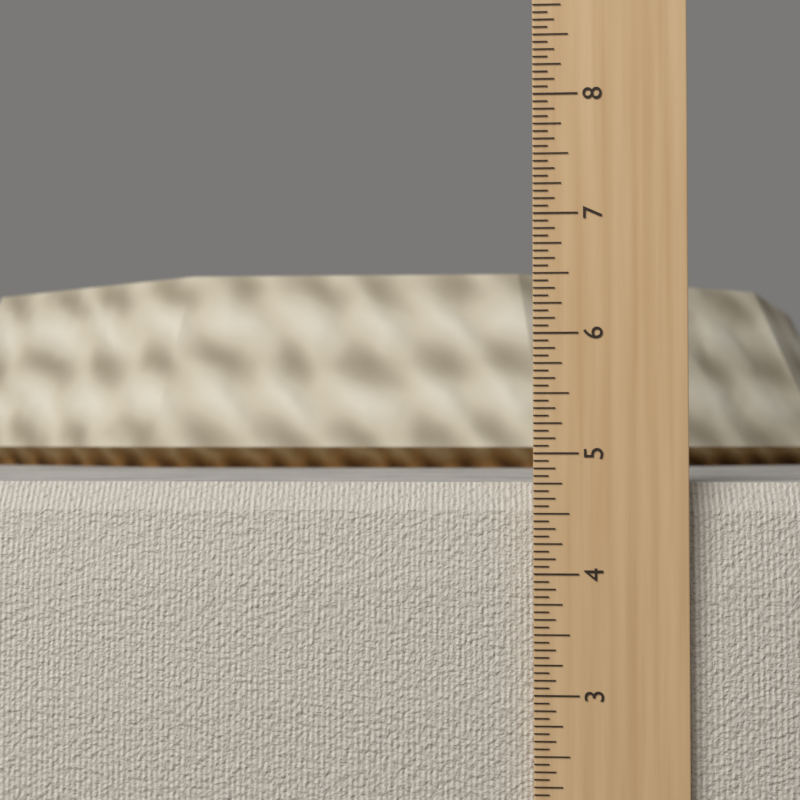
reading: 4.7500 in
